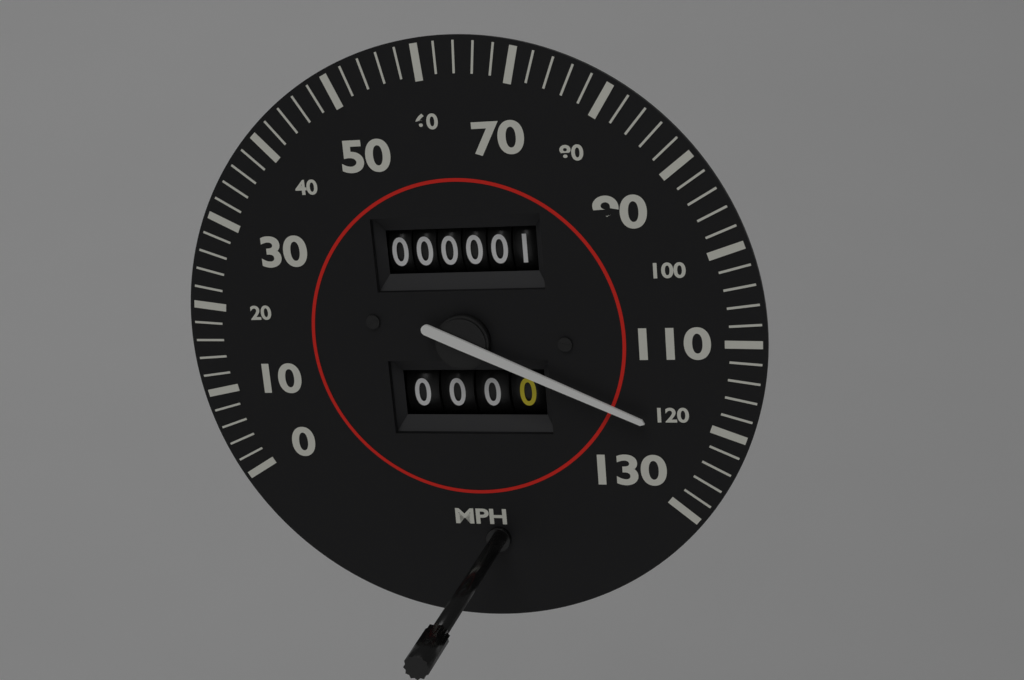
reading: 122 mph
